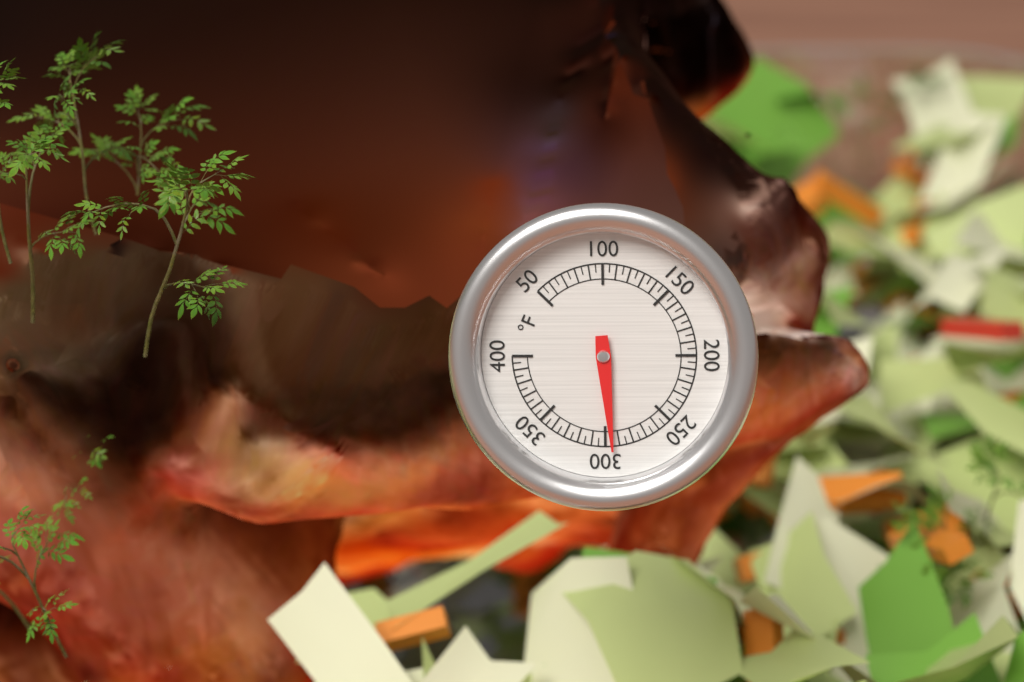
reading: 295 °F
